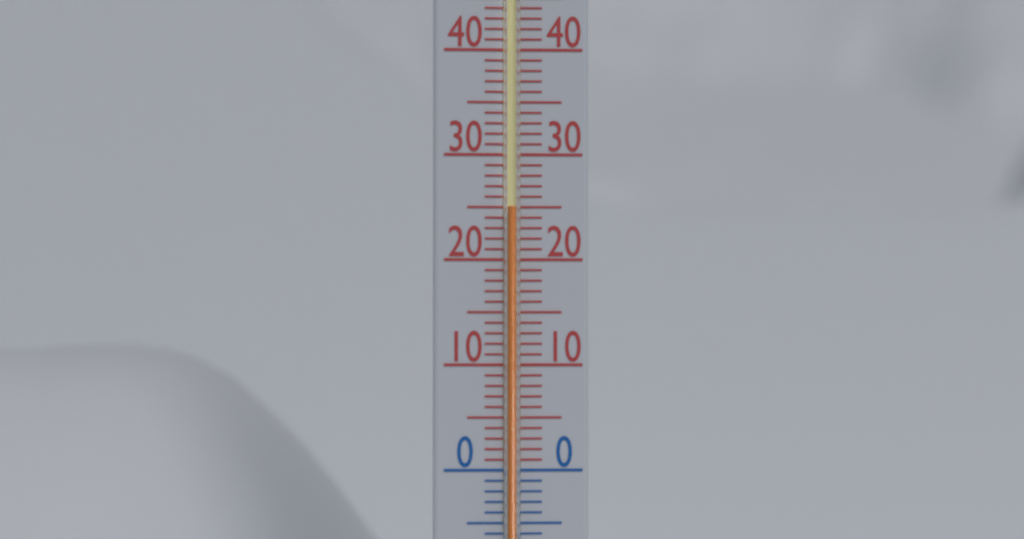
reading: 25 °C
